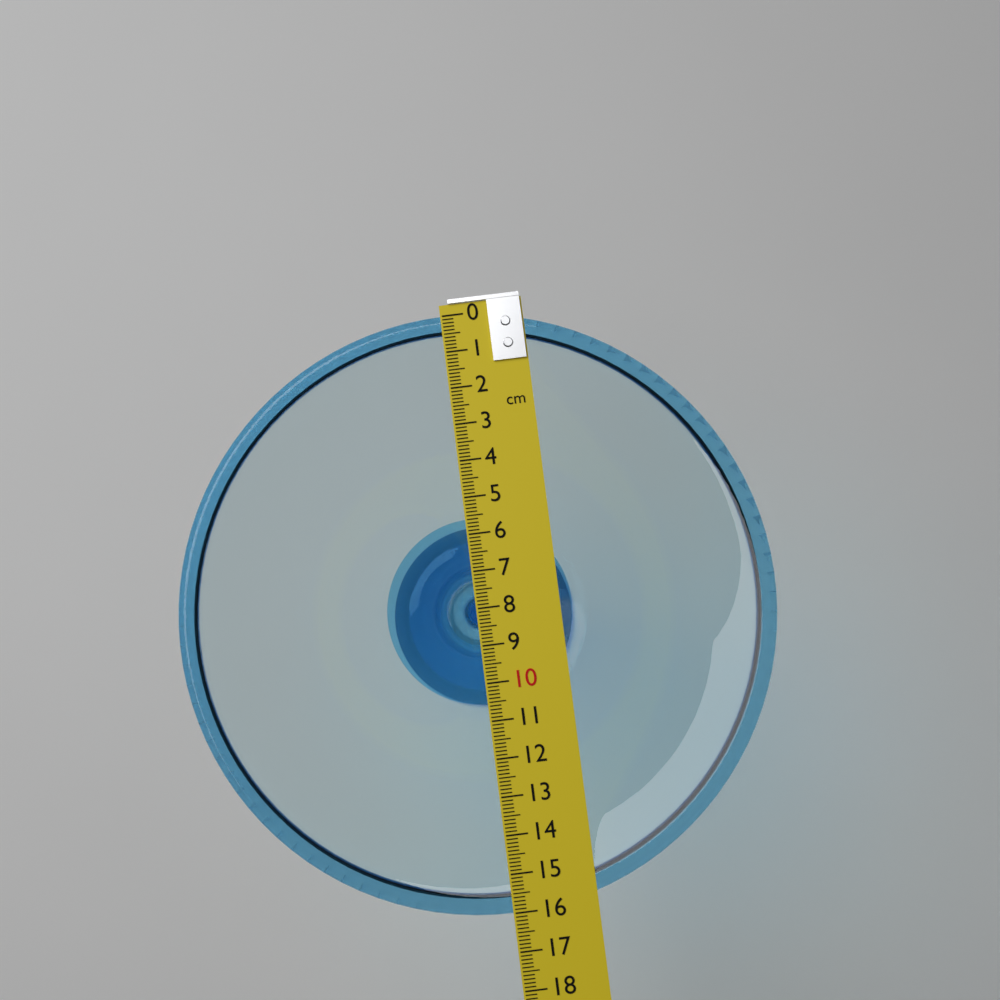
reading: 16.0 cm
